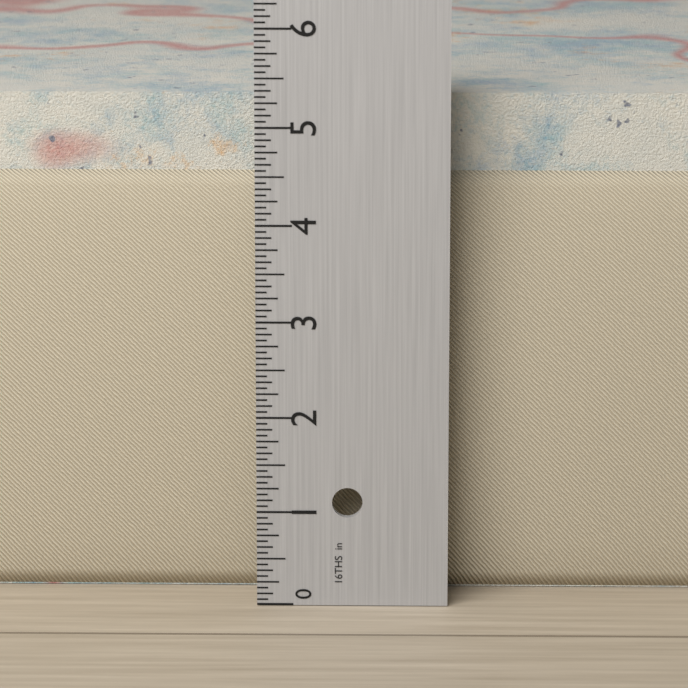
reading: 5.2500 in
